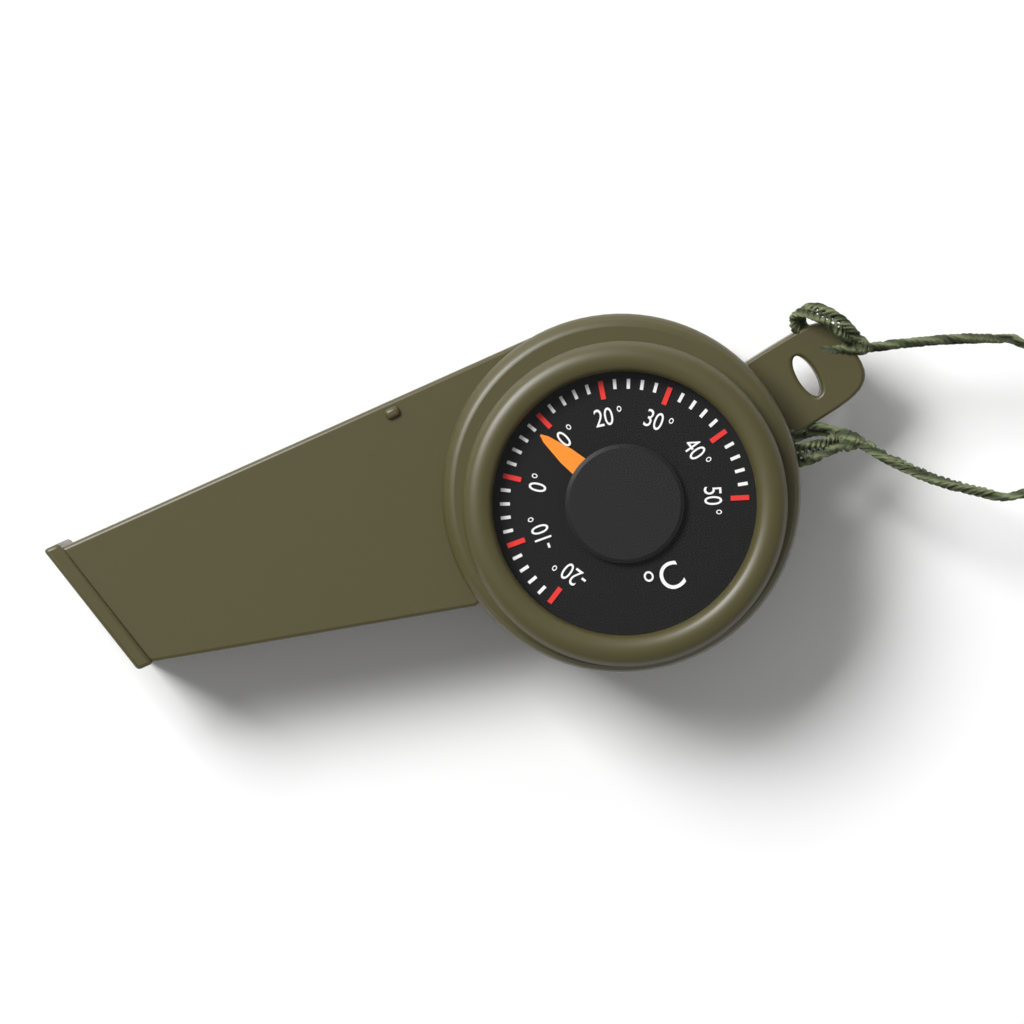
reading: 8 °C
